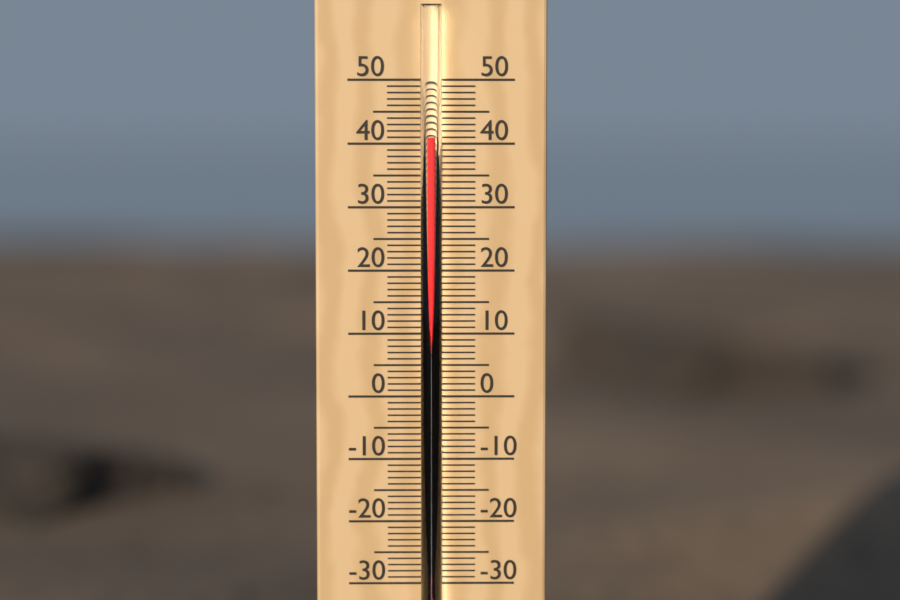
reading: 41 °C
